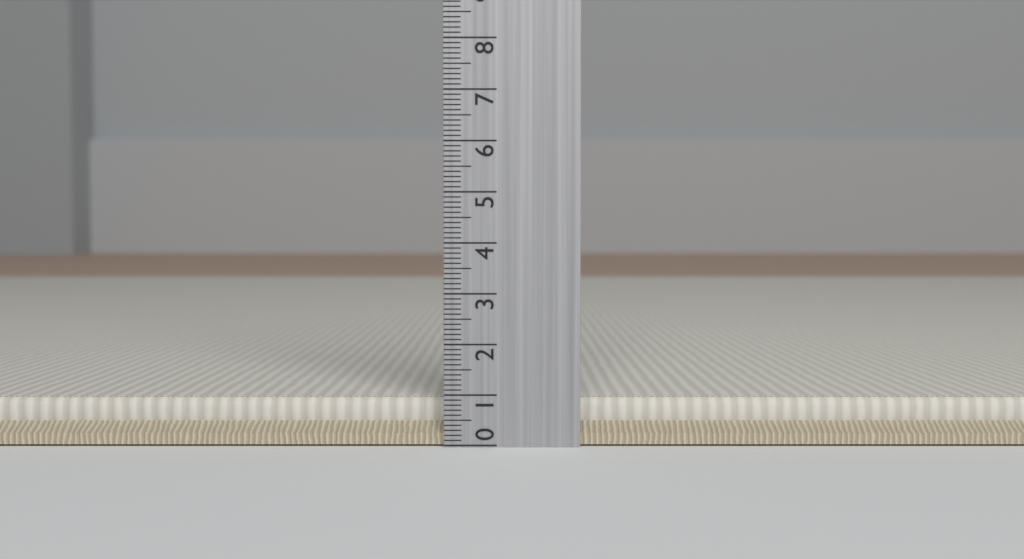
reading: 0.9 (no unit)
